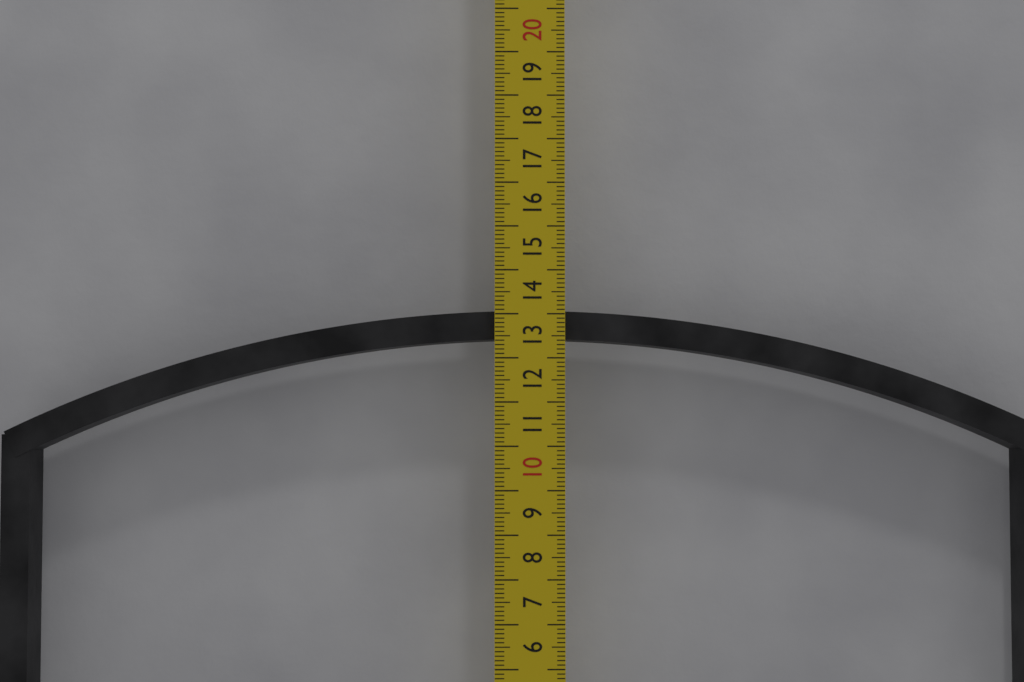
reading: 13.1 cm
